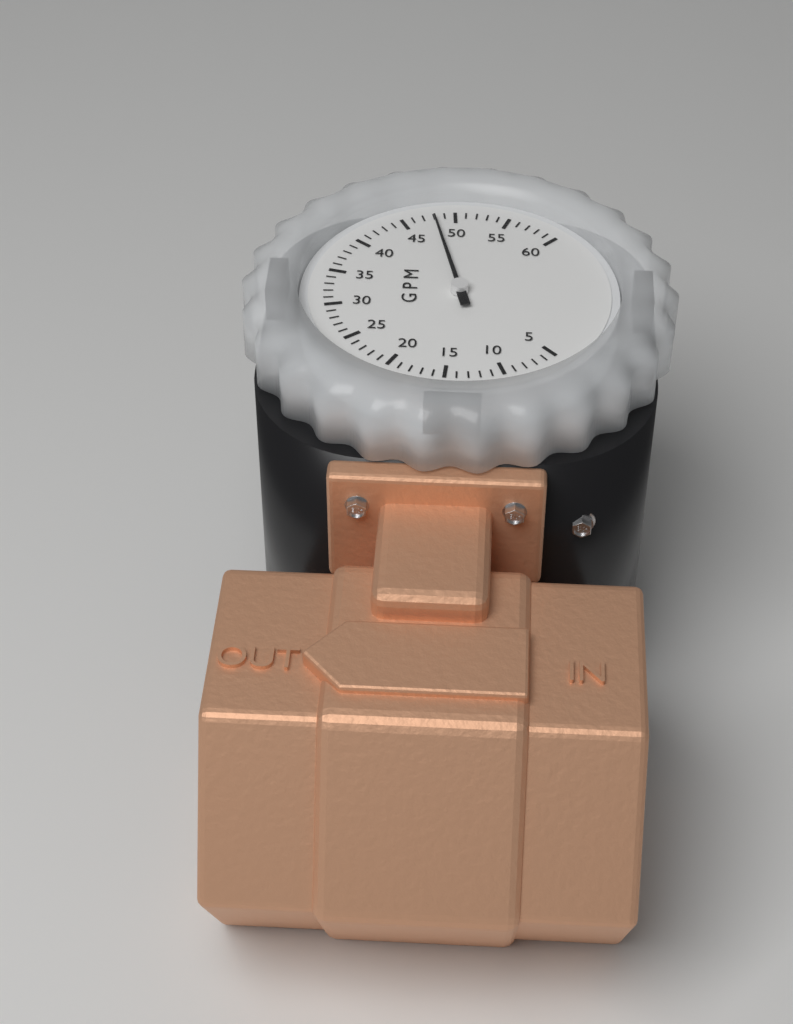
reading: 48 GPM
